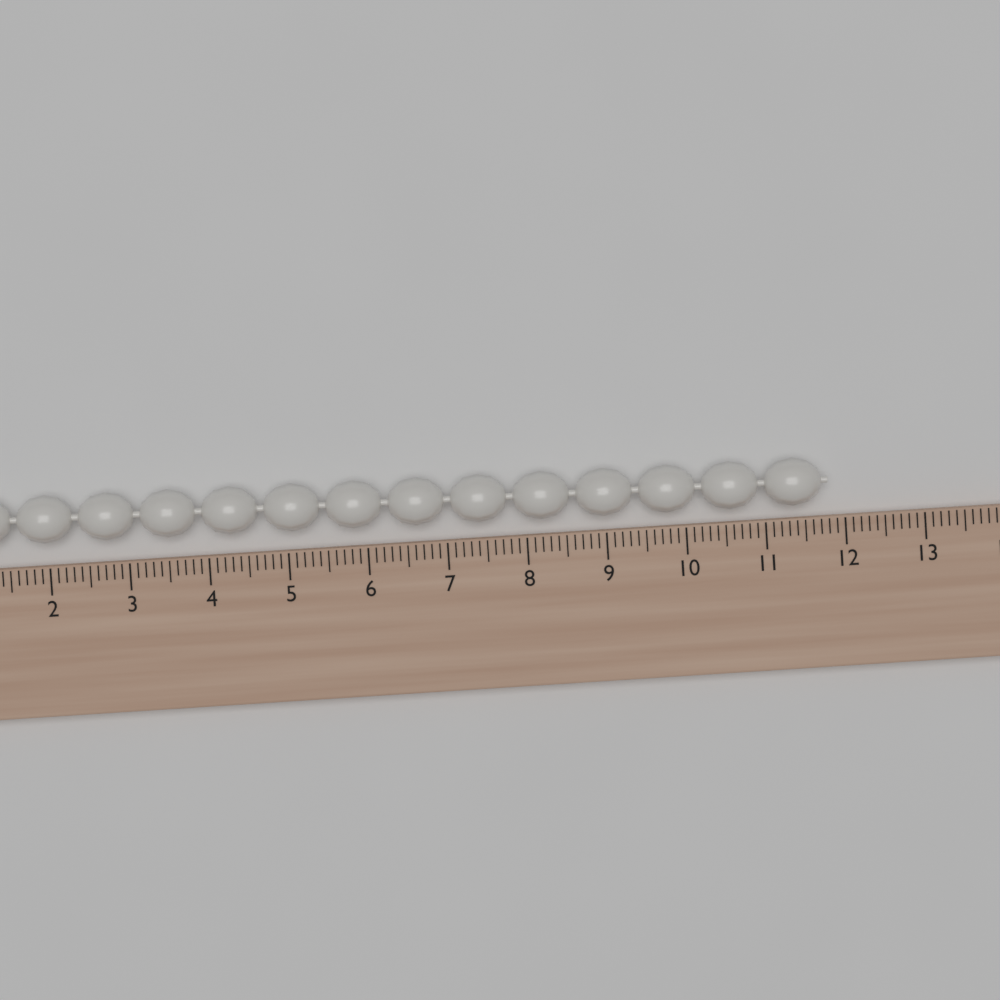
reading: 11.8 (no unit)
